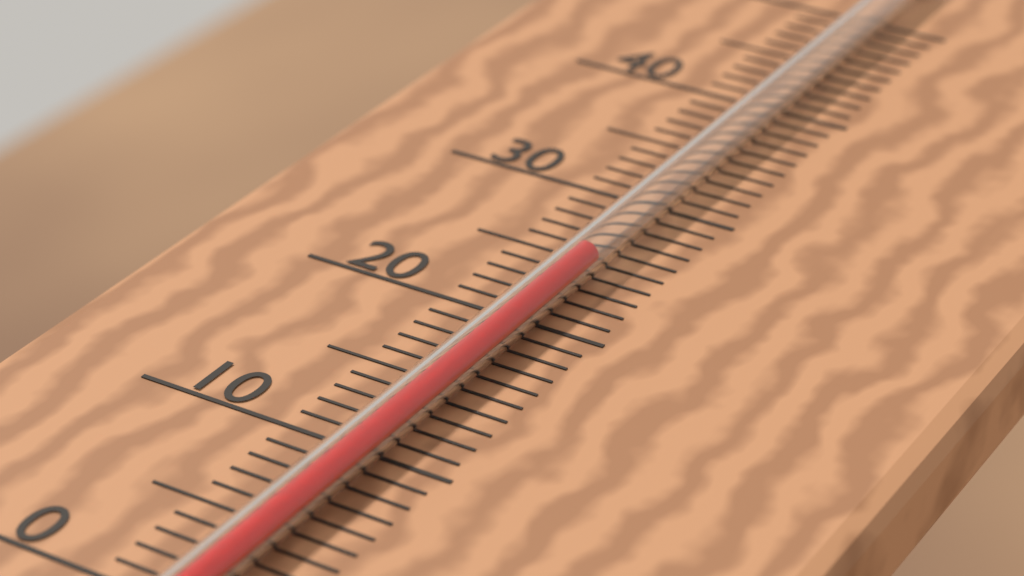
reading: 24 °C
